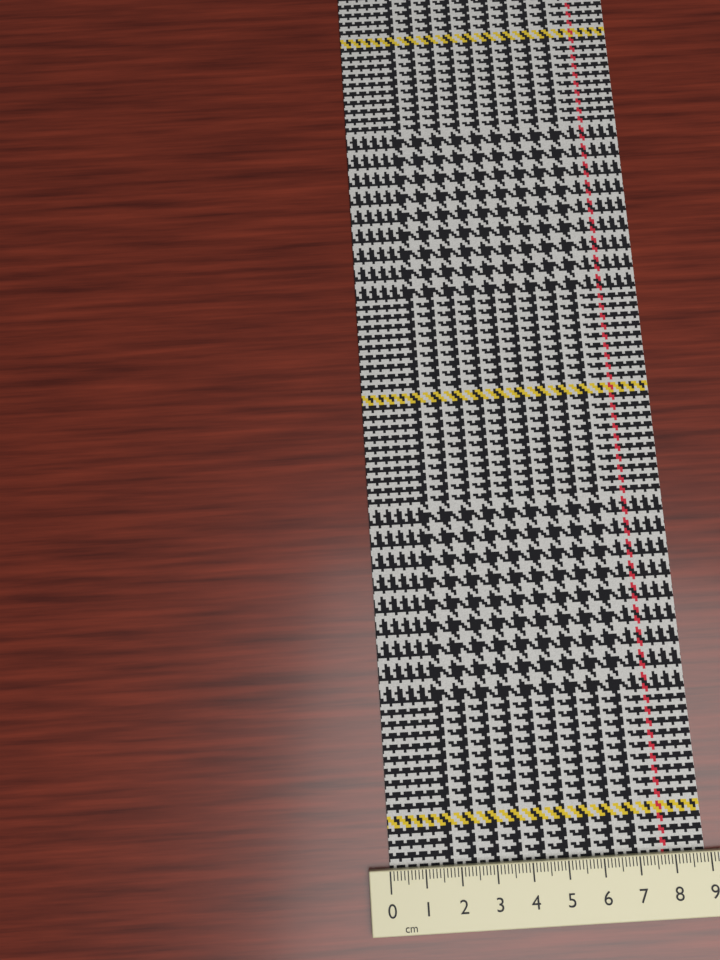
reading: 8.9 cm
